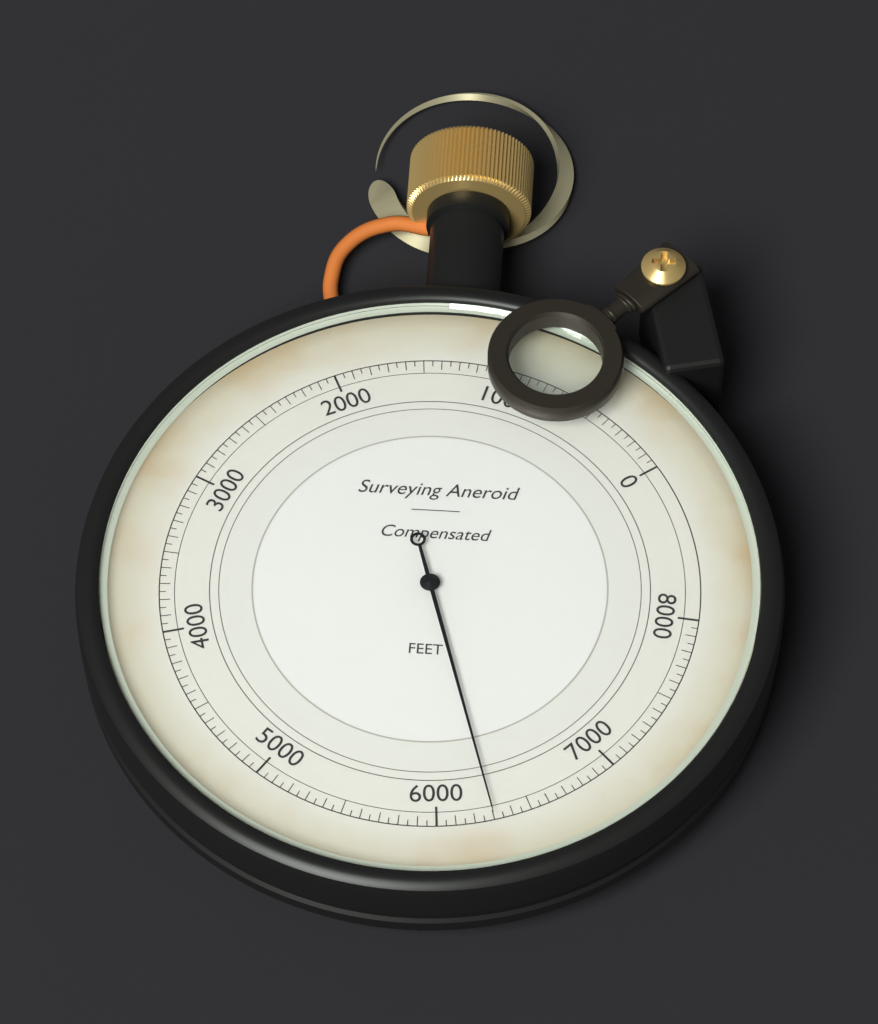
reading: 6300 ft
